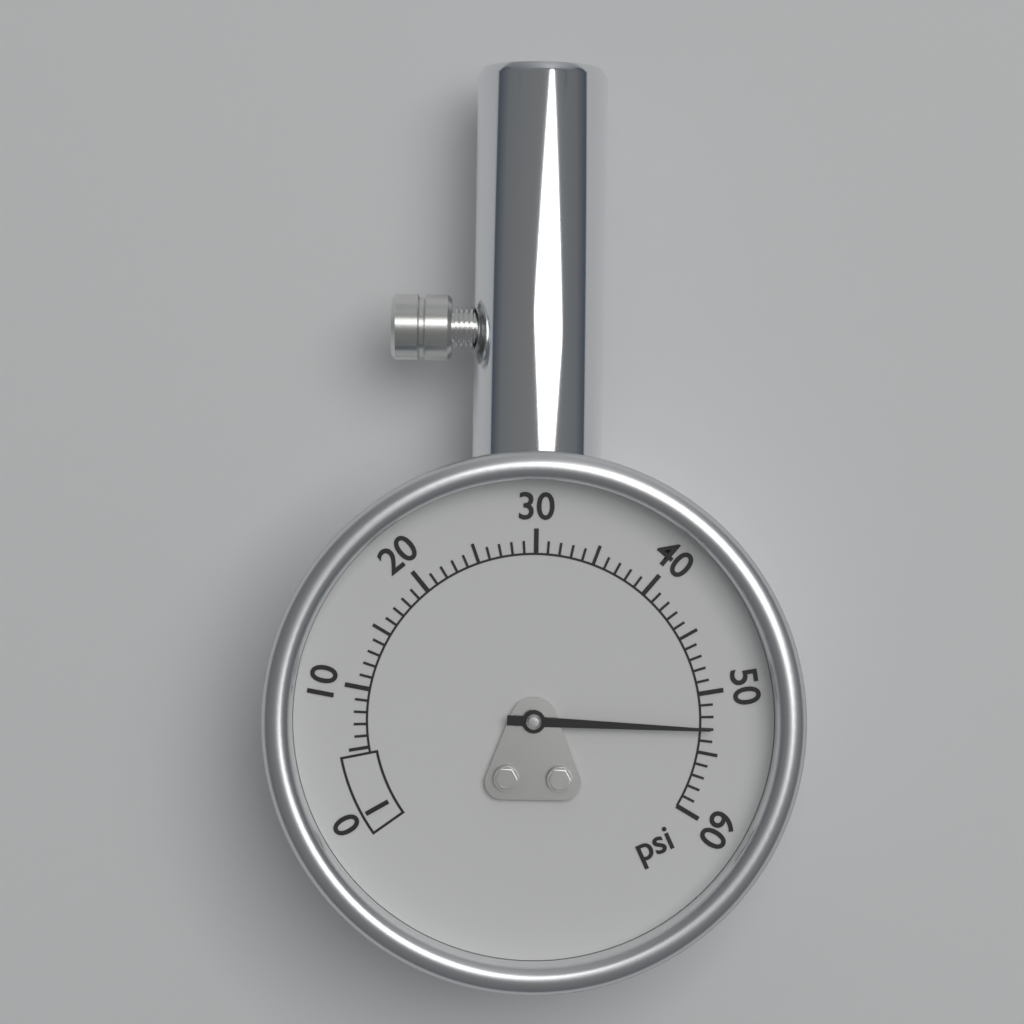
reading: 53 psi
